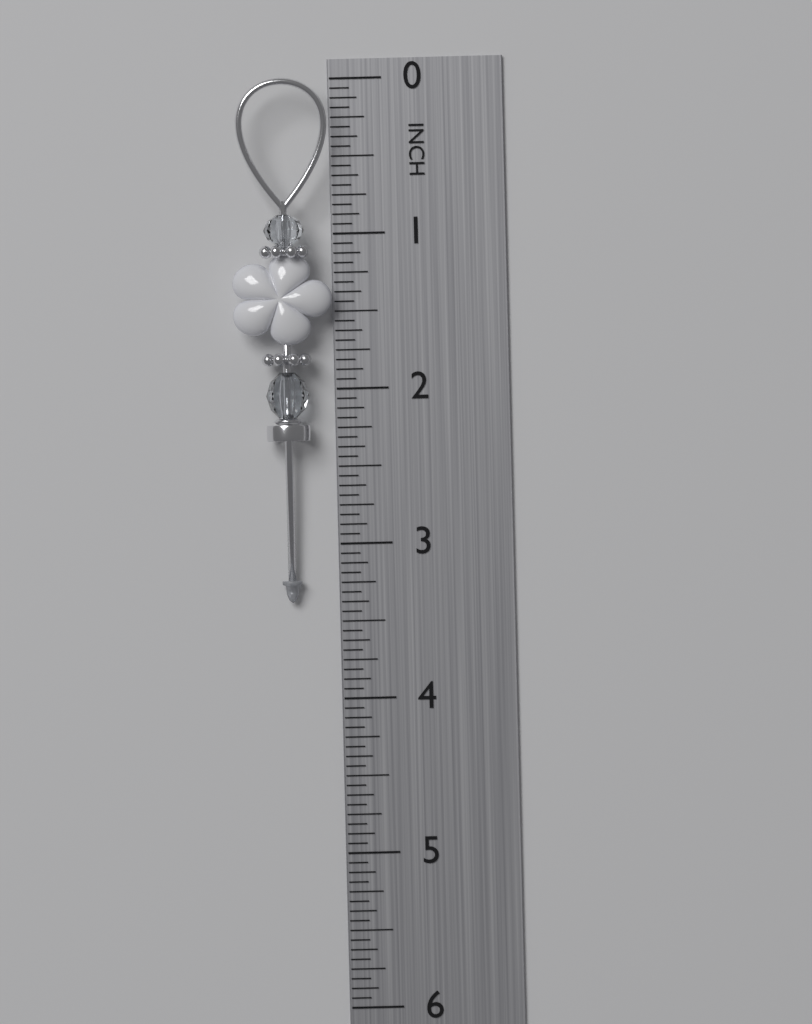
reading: 3.3750 in
